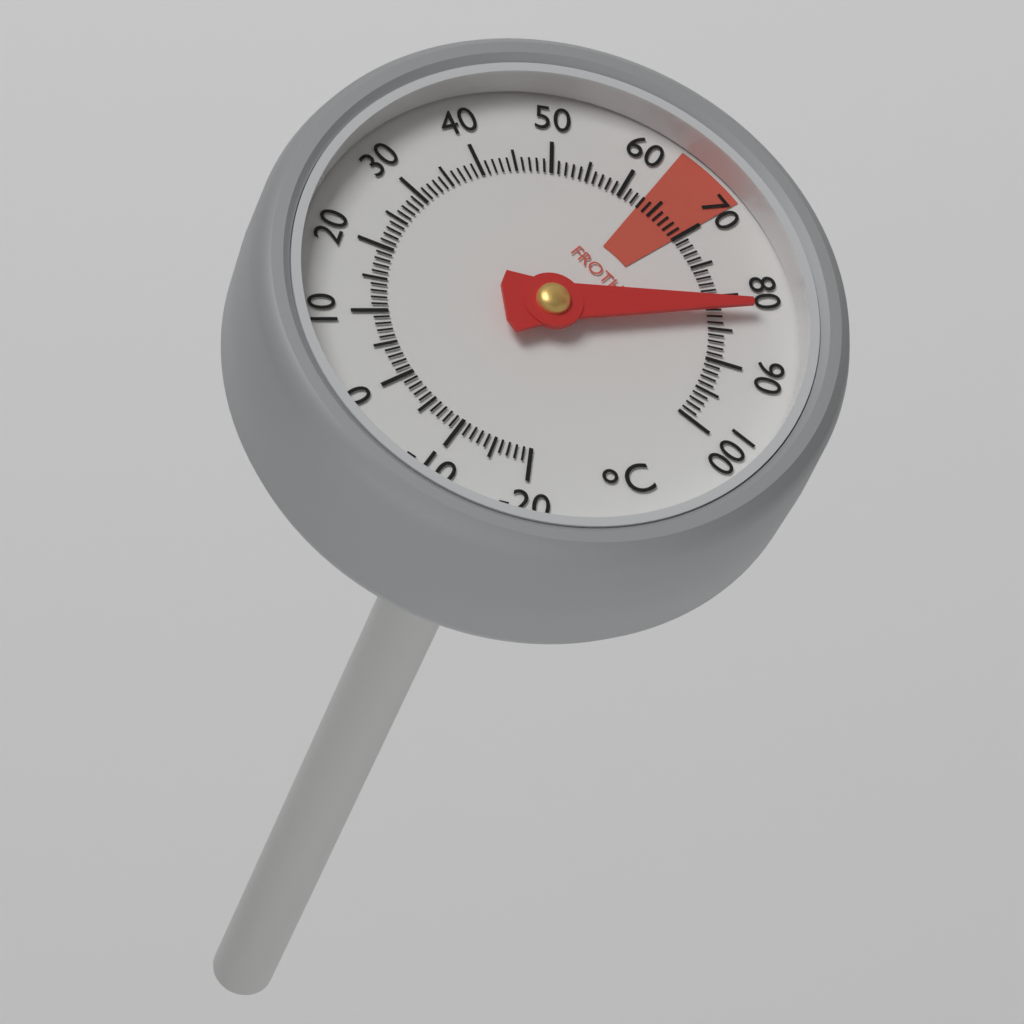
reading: 82 °C
